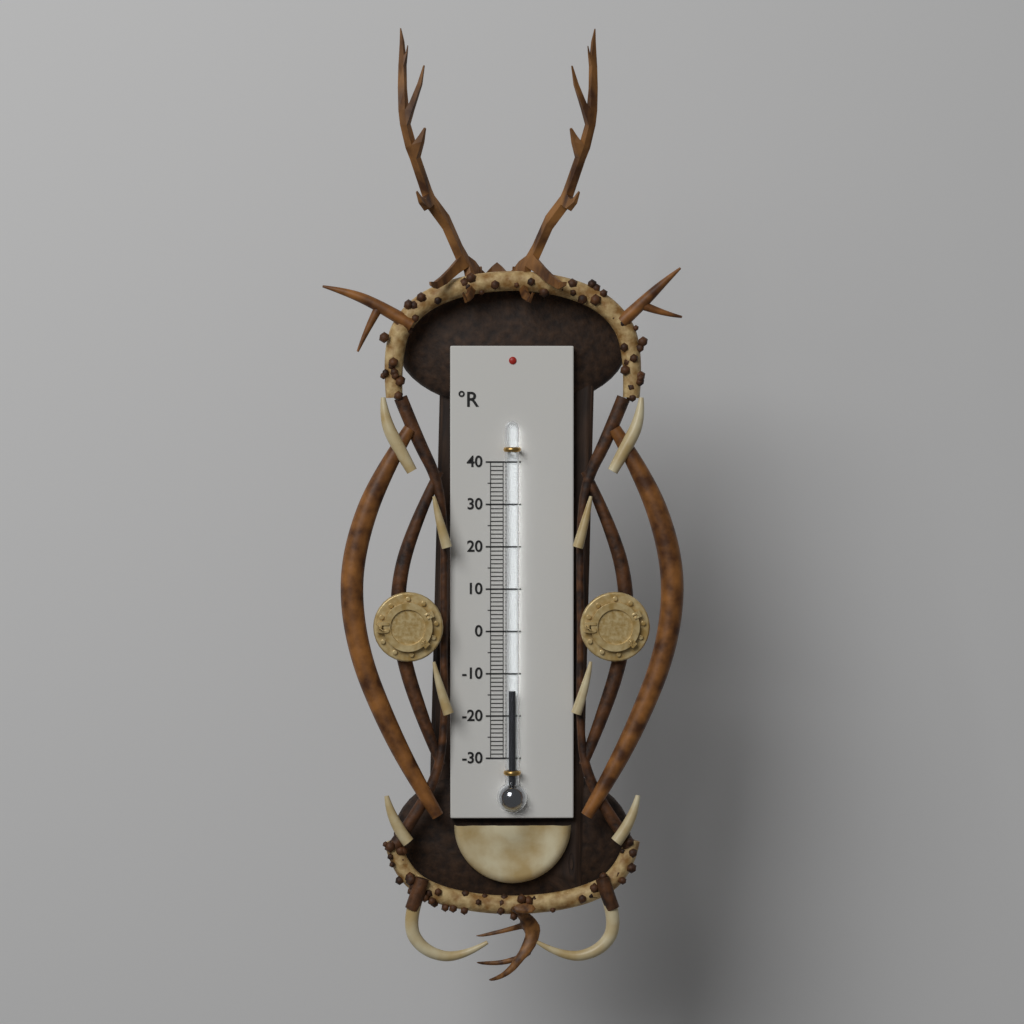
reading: -14 °R
